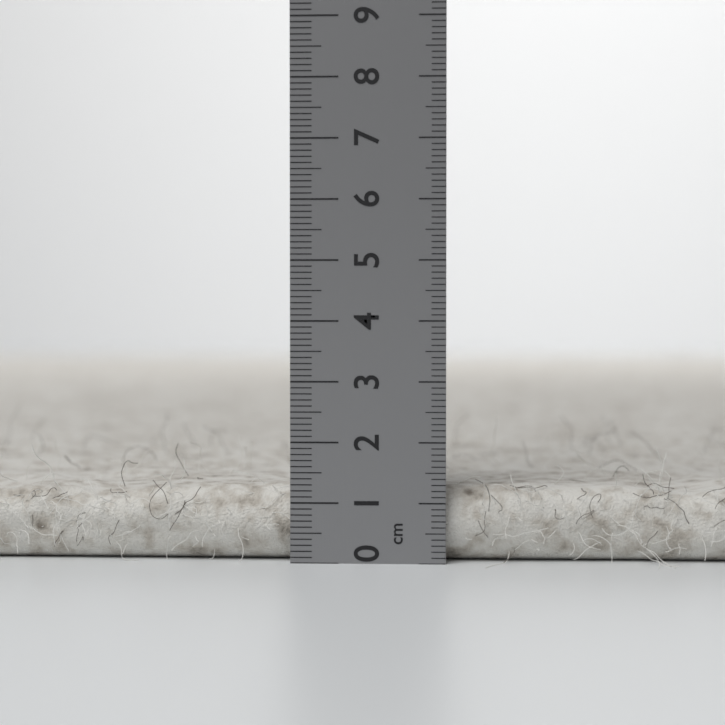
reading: 1.3 cm
